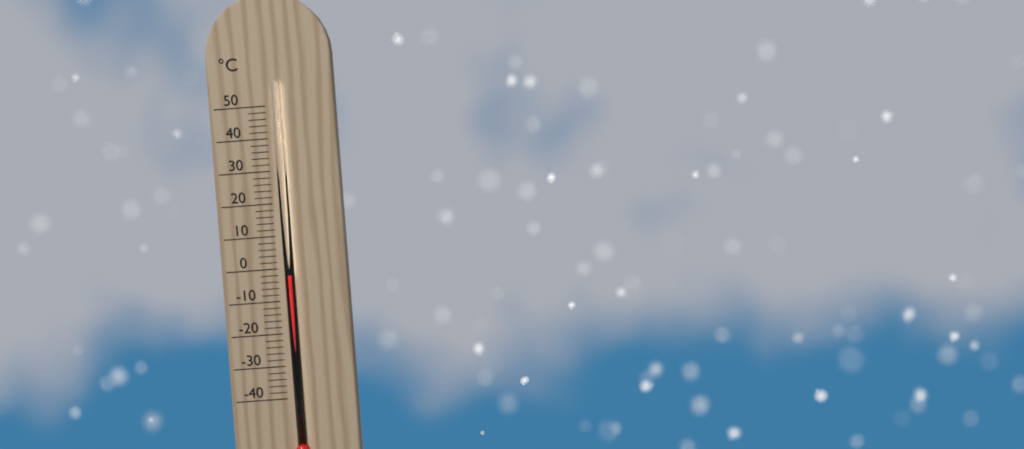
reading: -2 °C
